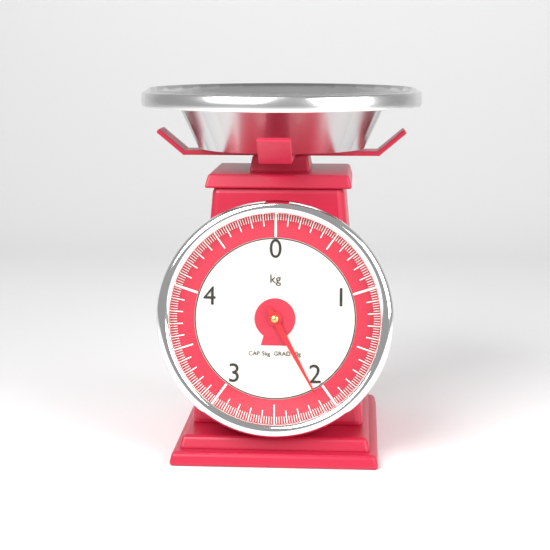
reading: 2.10 kg
